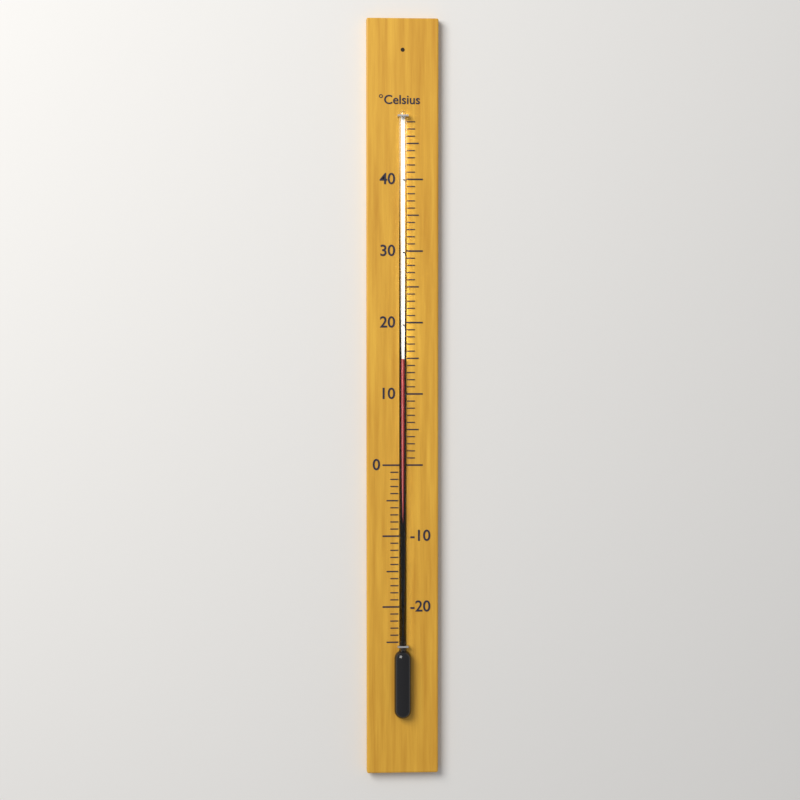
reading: 15 °C
